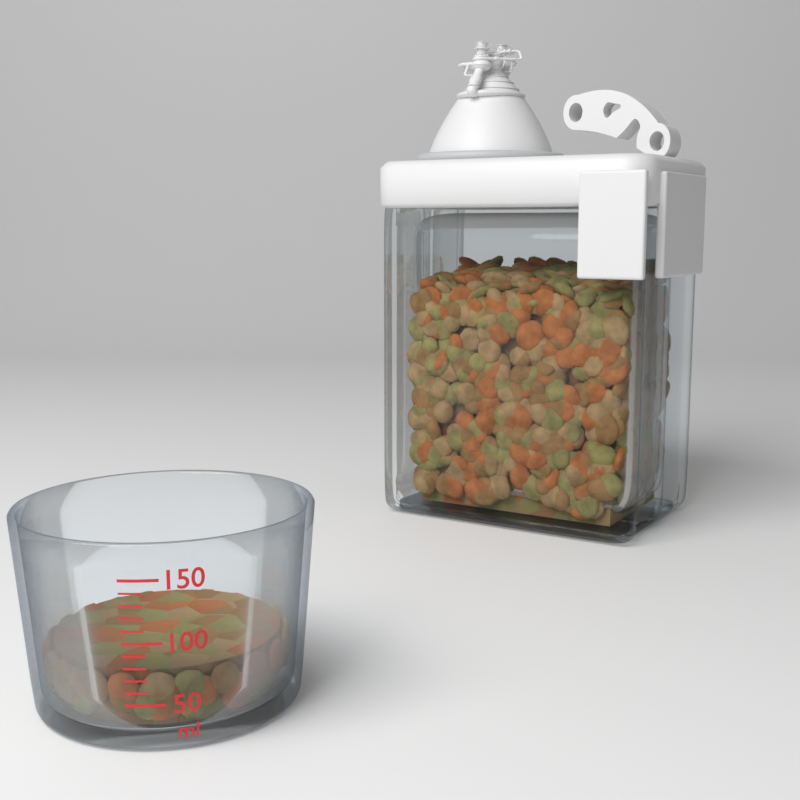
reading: 70 ml
